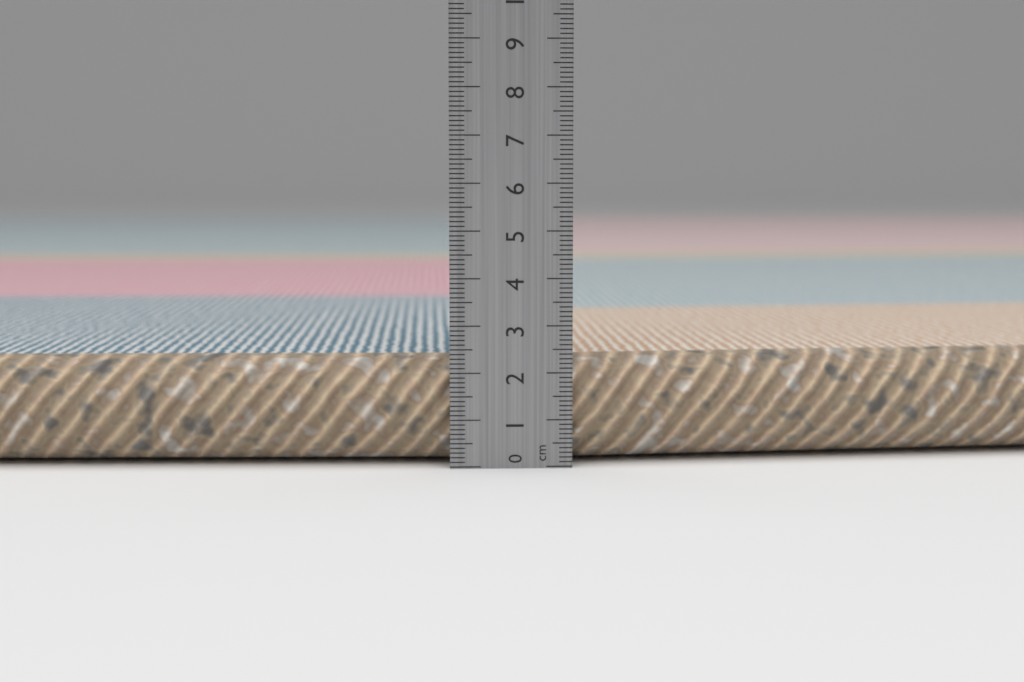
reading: 2.3 cm
